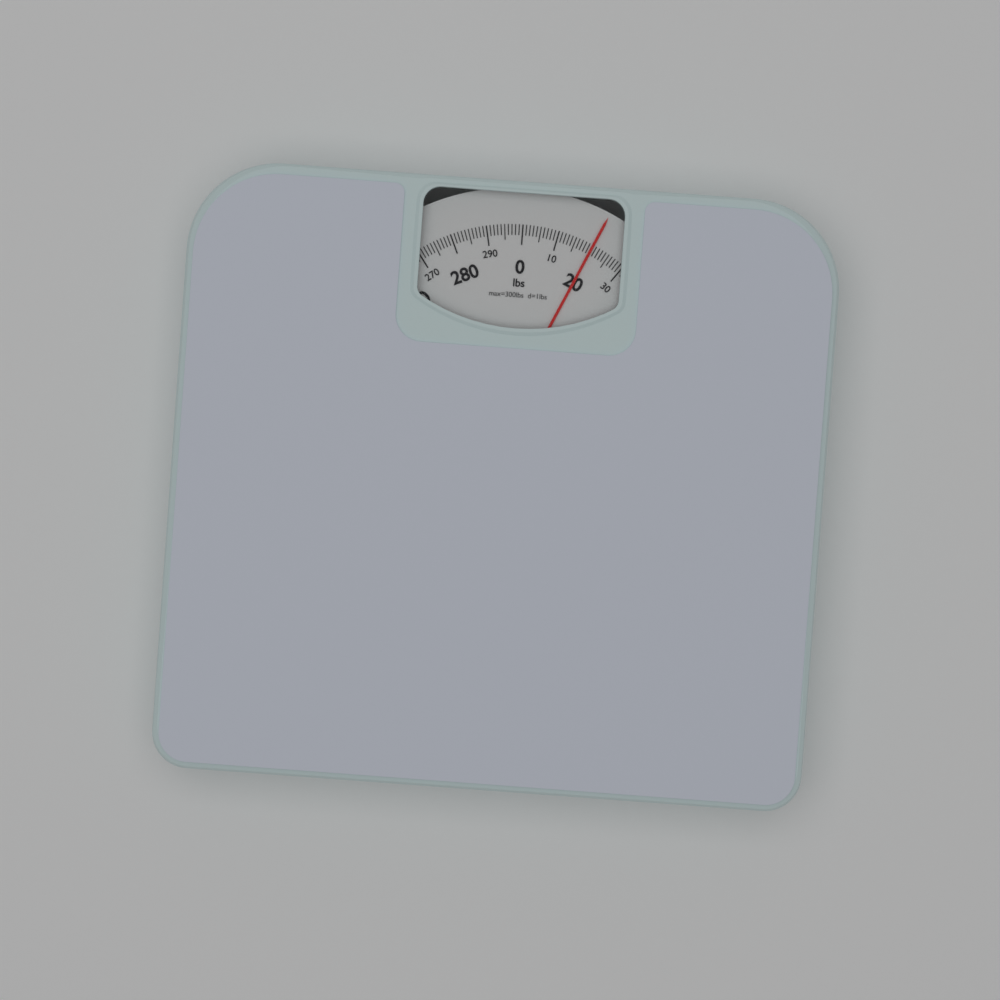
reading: 20 lbs
